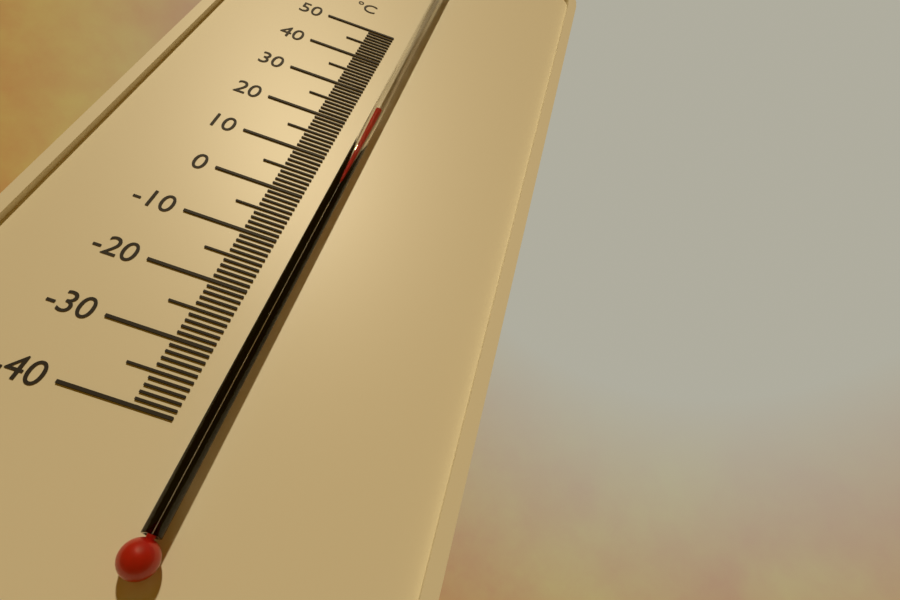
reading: 24 °C
